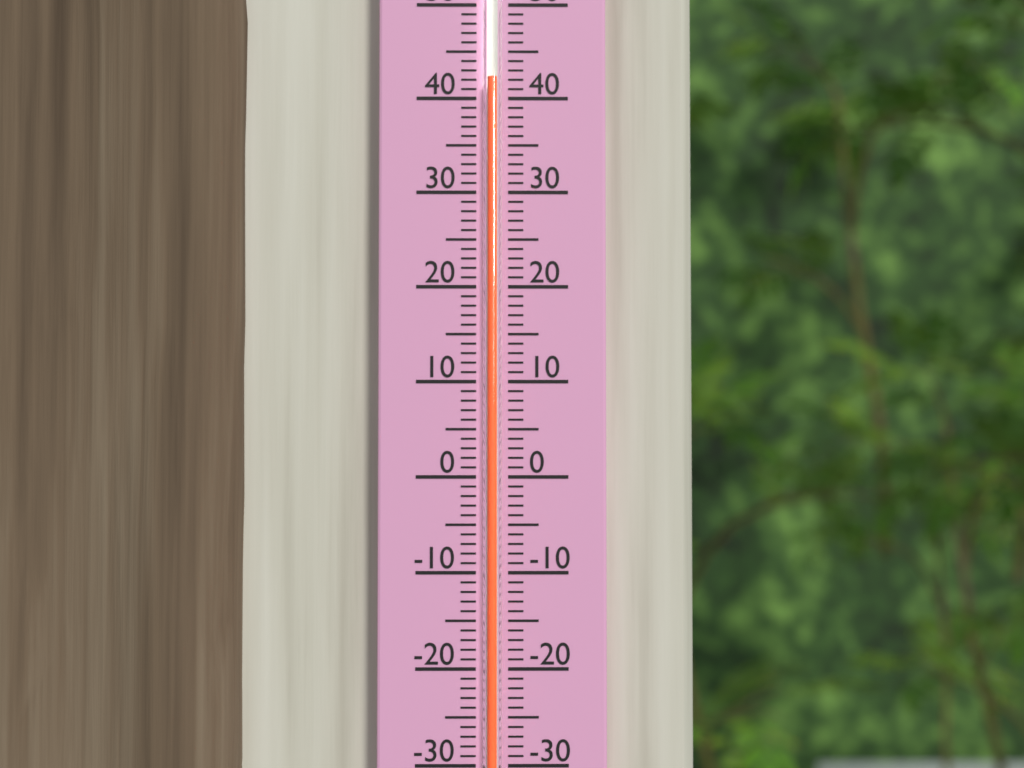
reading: 42 (no unit)
